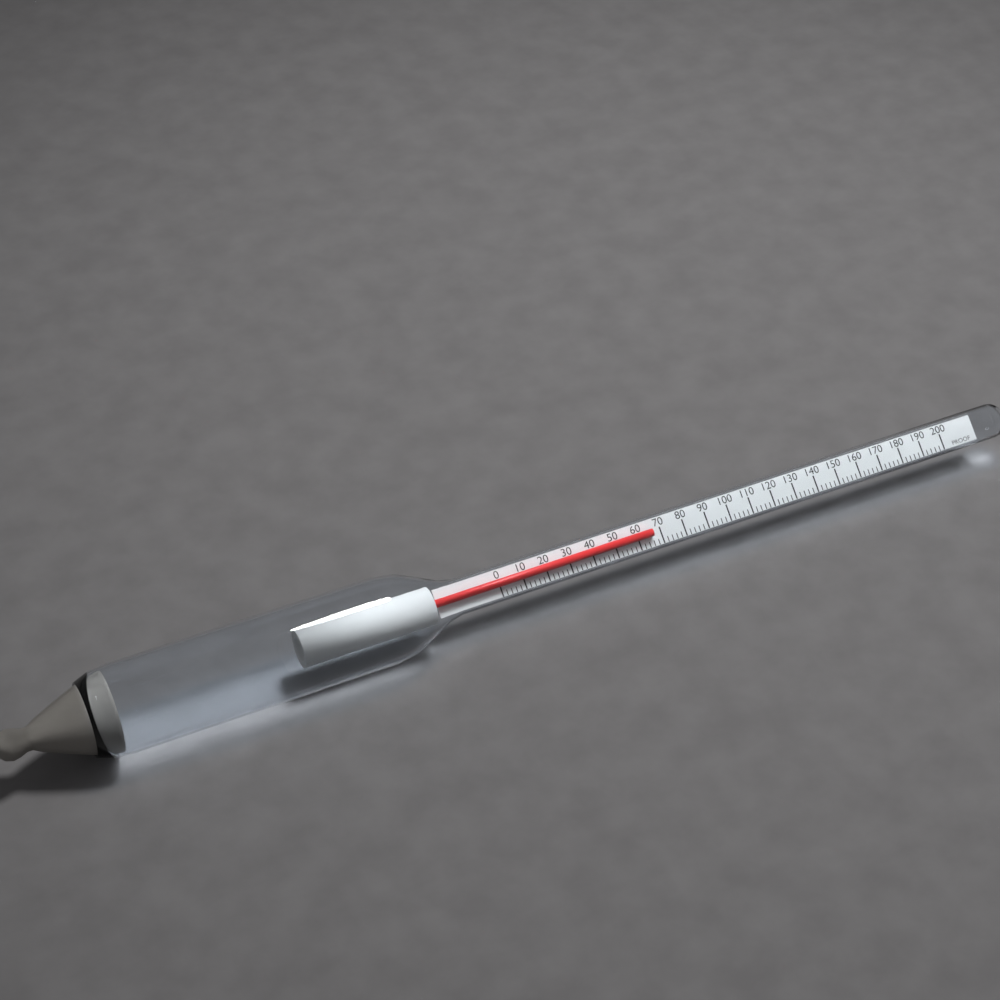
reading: 66 proof
